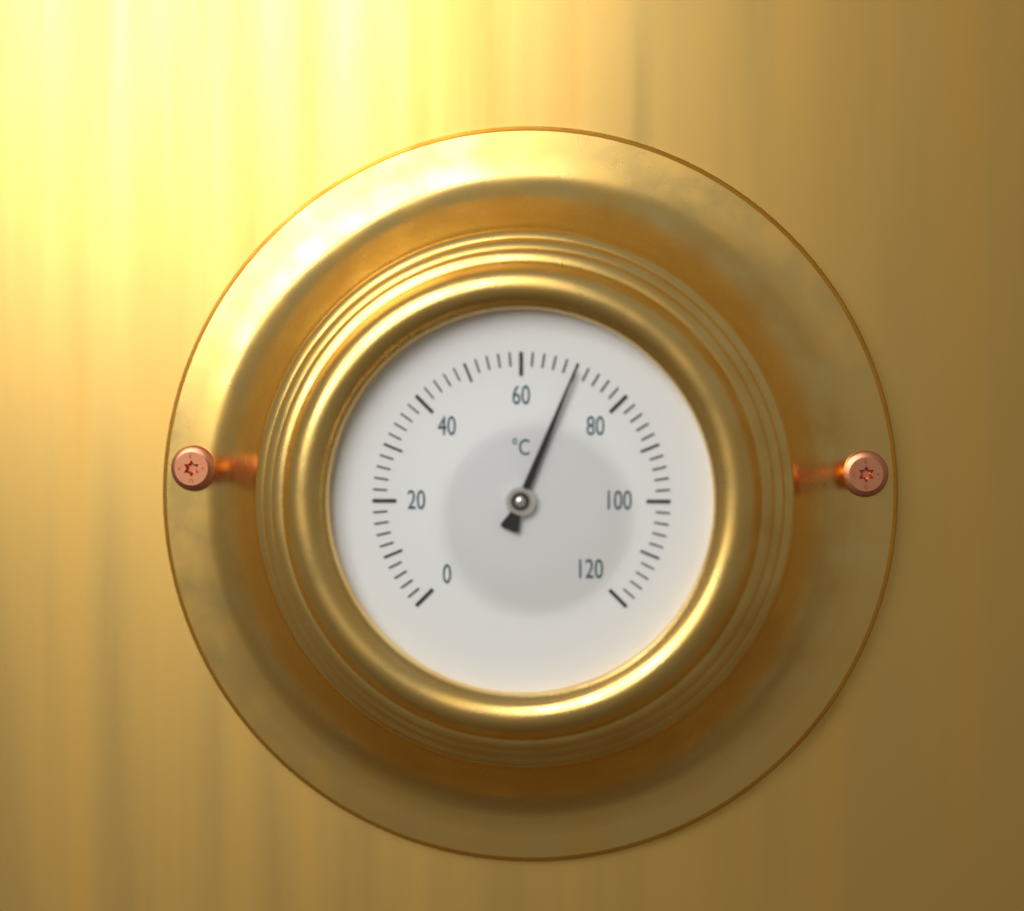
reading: 70 °C
